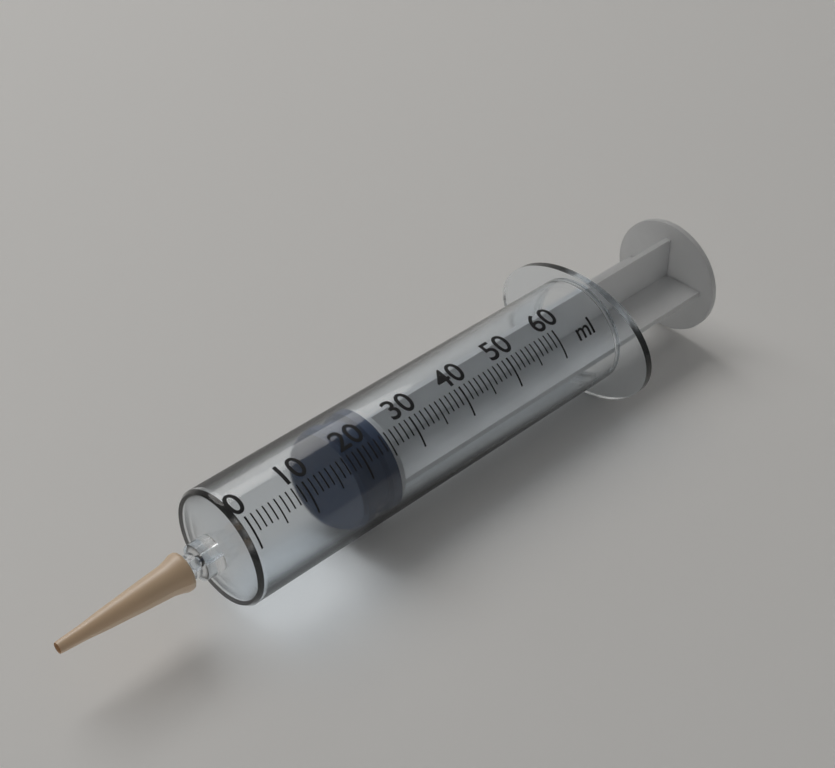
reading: 18 ml
